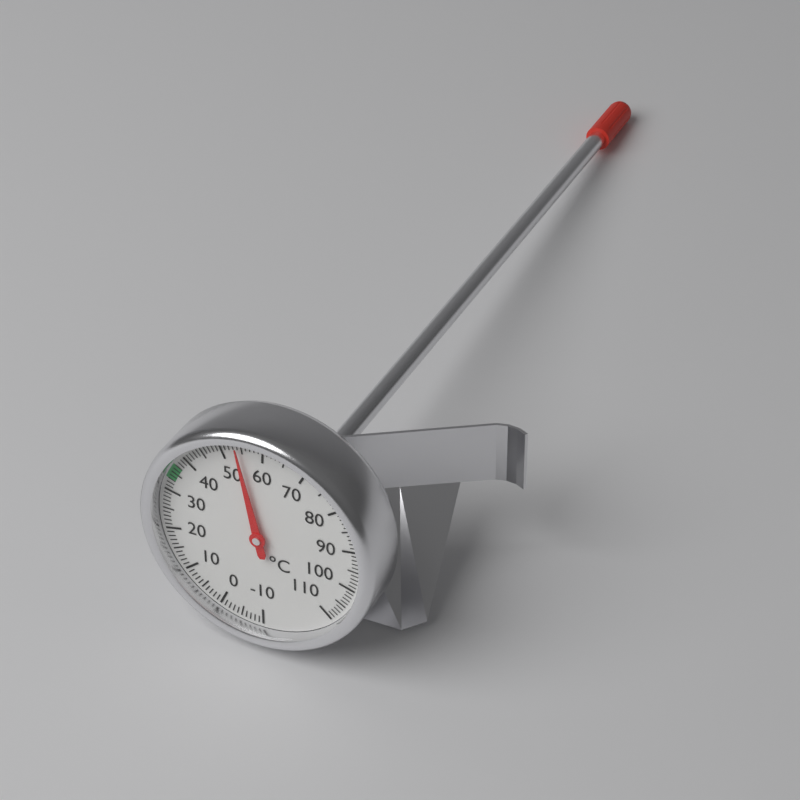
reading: 54 °C
